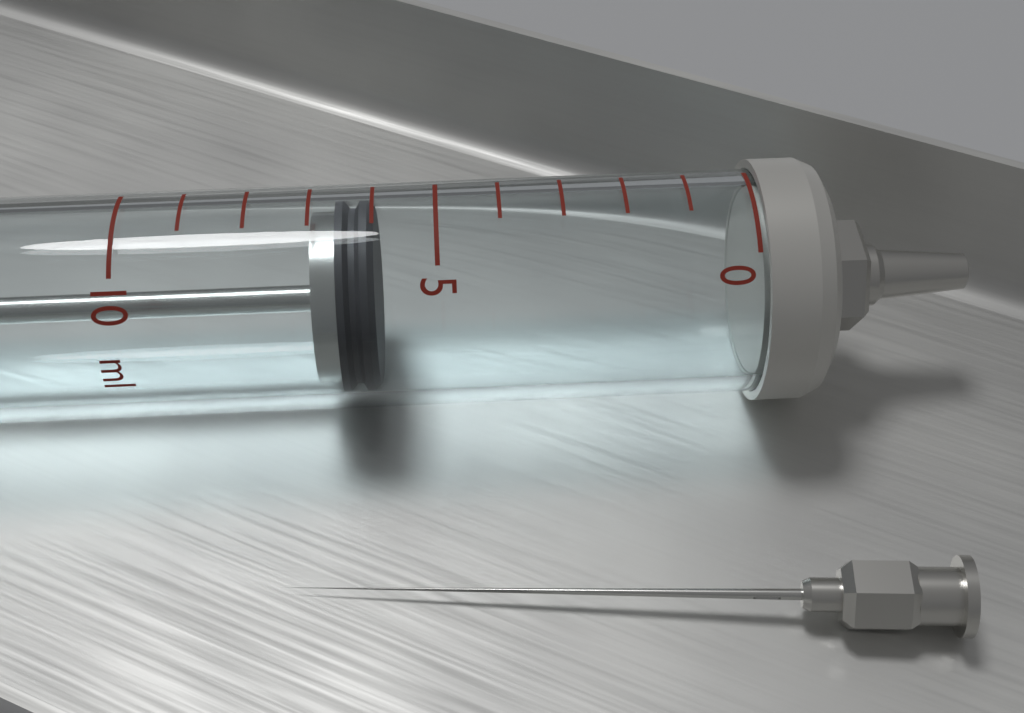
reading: 6 ml
